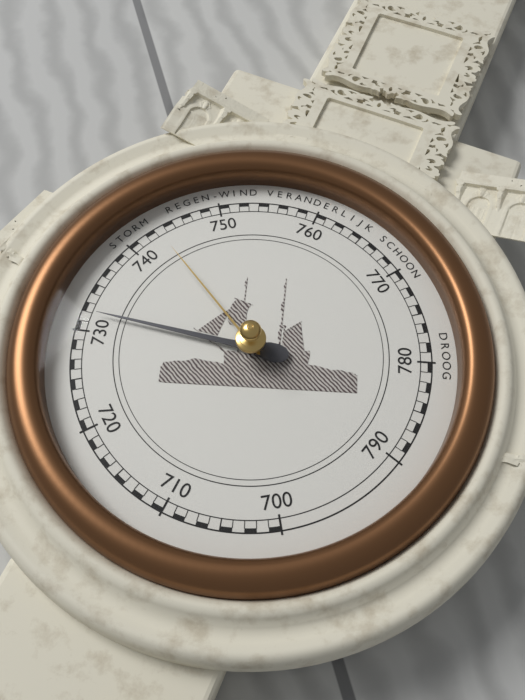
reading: 732 mmHg
